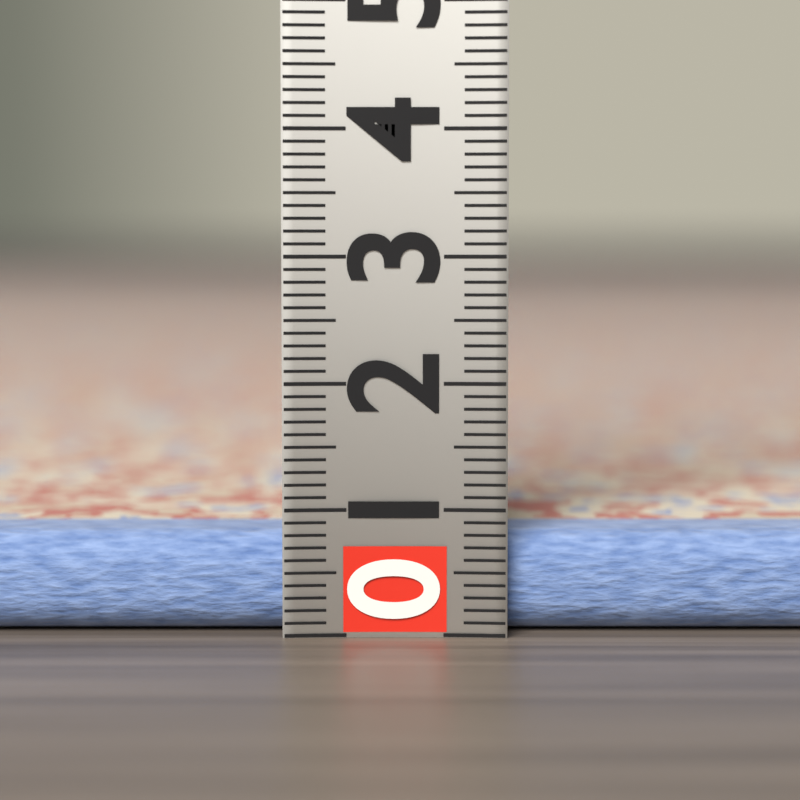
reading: 0.8 (no unit)
